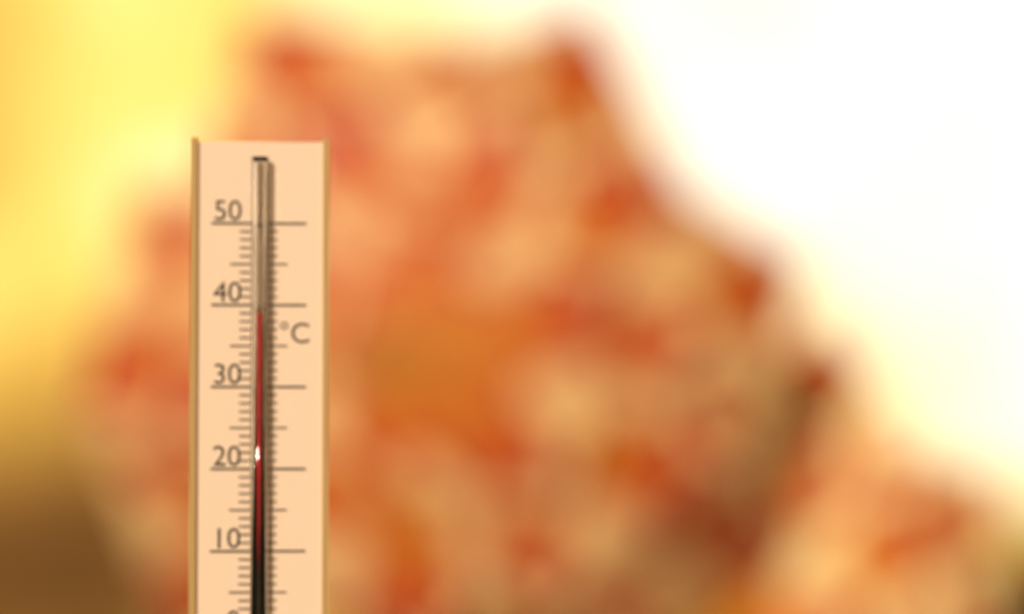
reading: 39 °C
